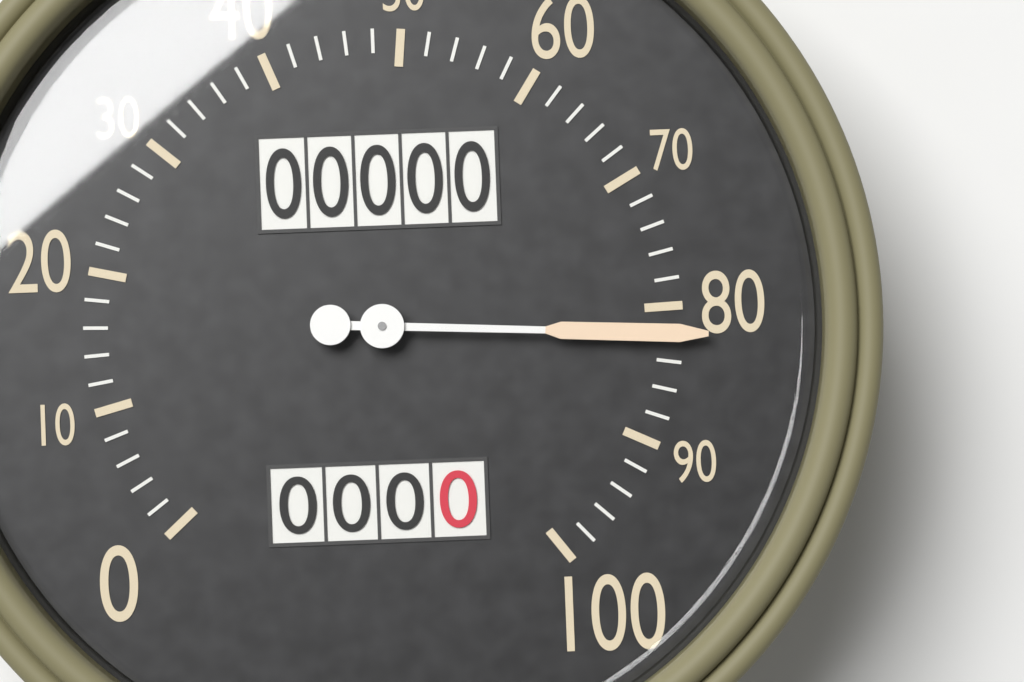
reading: 82 (no unit)
